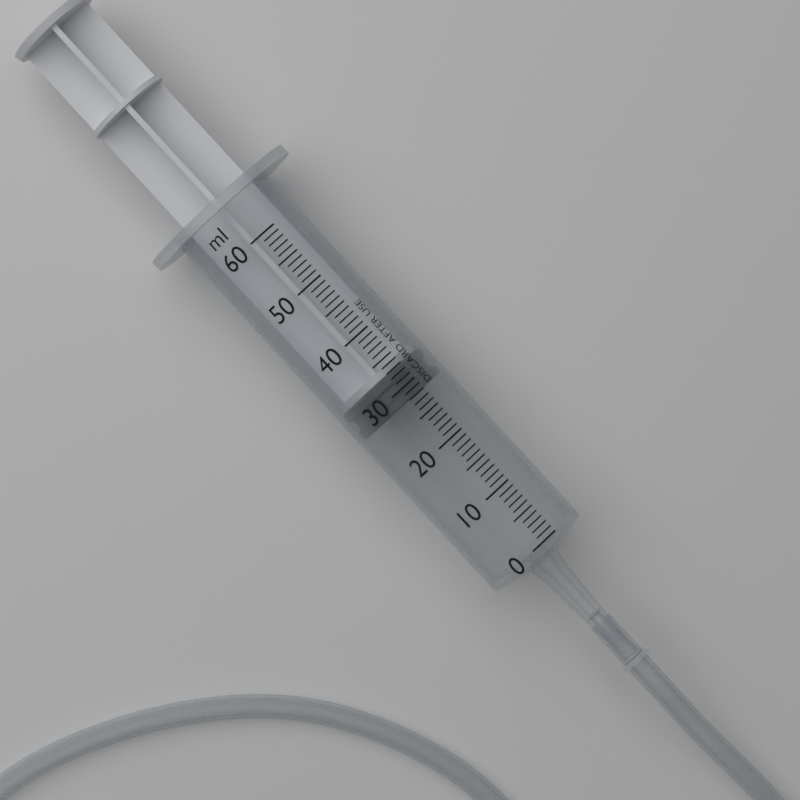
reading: 28 ml
